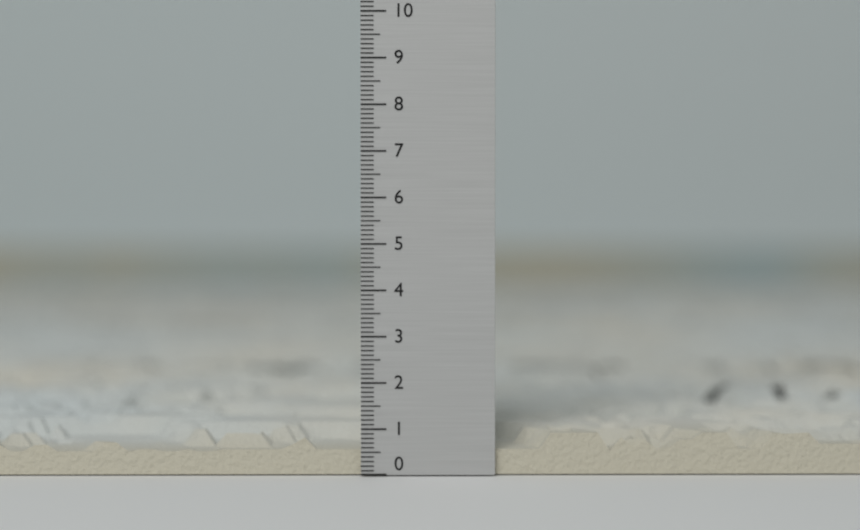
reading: 0.9 (no unit)
